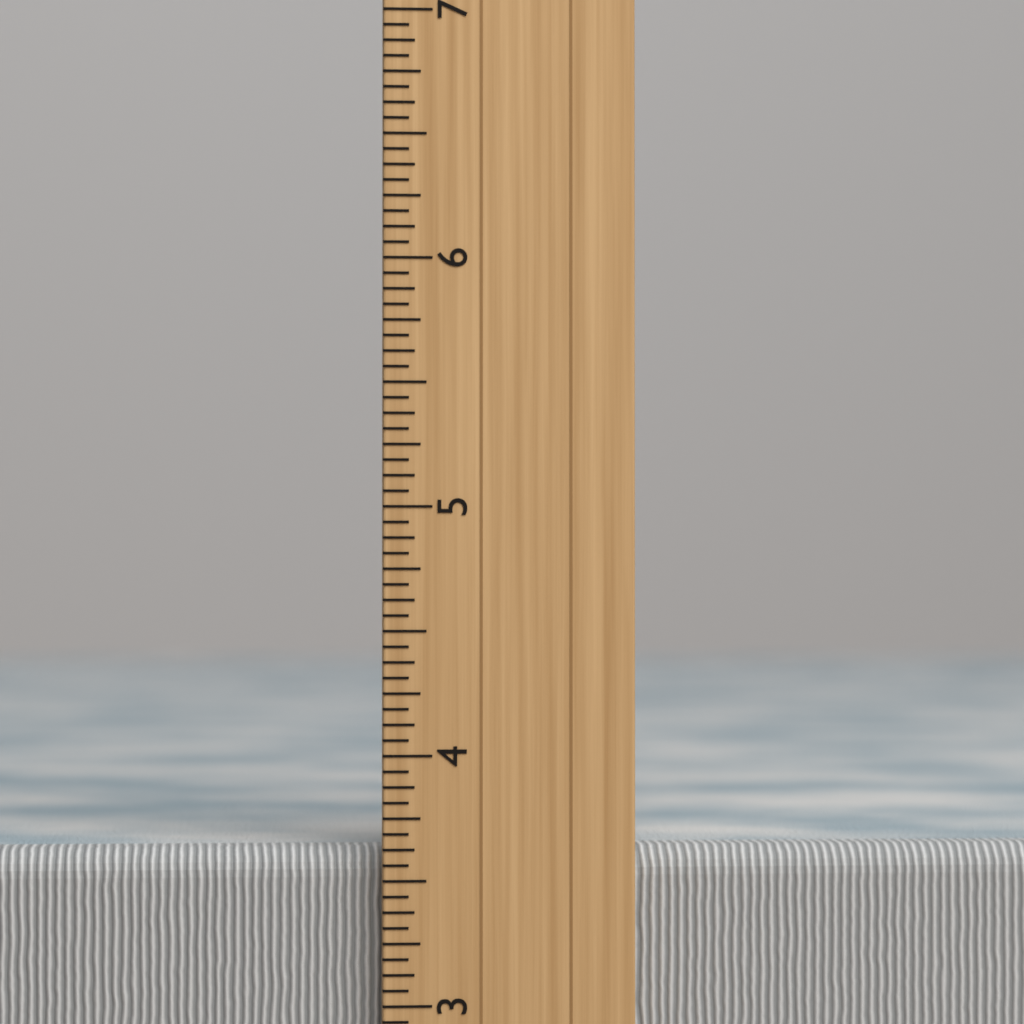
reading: 3.6250 inch
